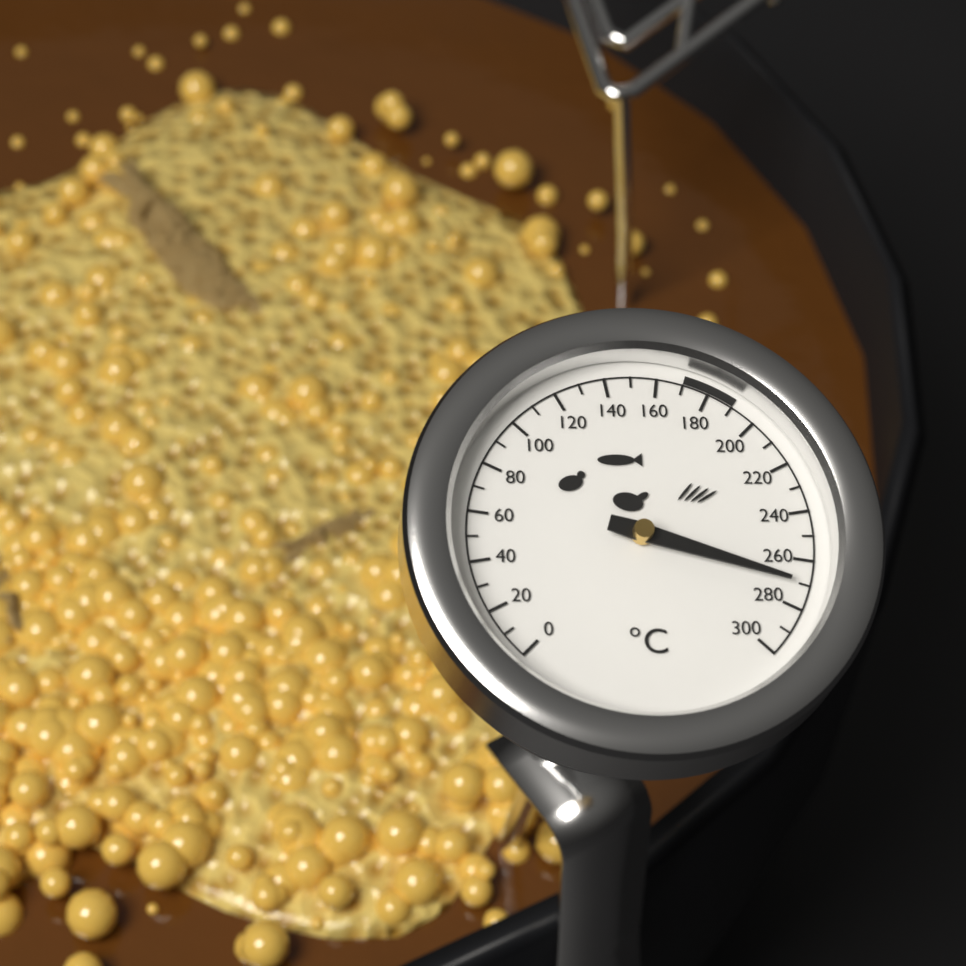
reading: 270 °C
